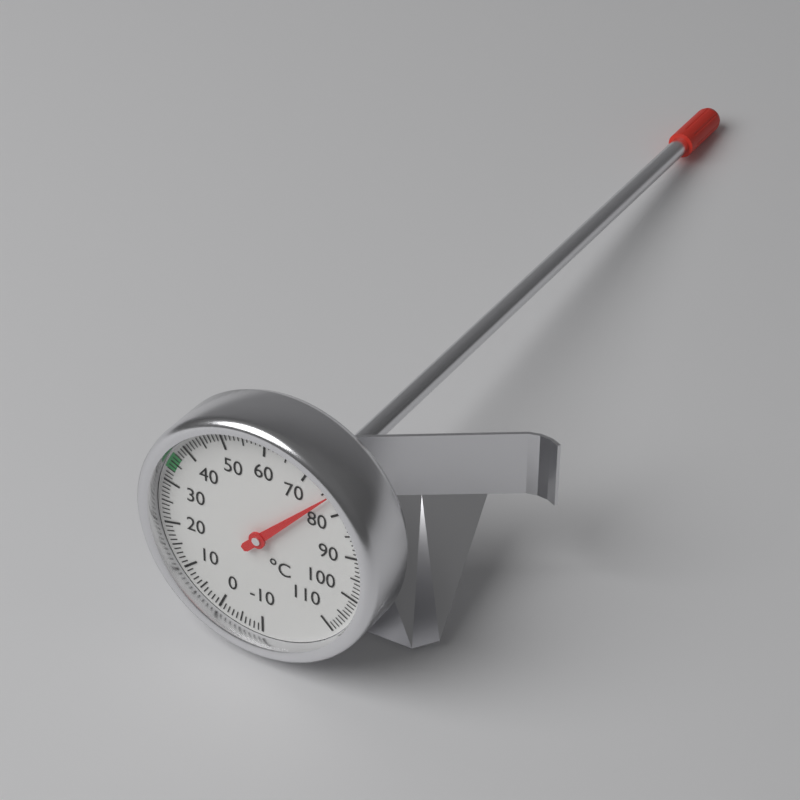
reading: 76 °C
